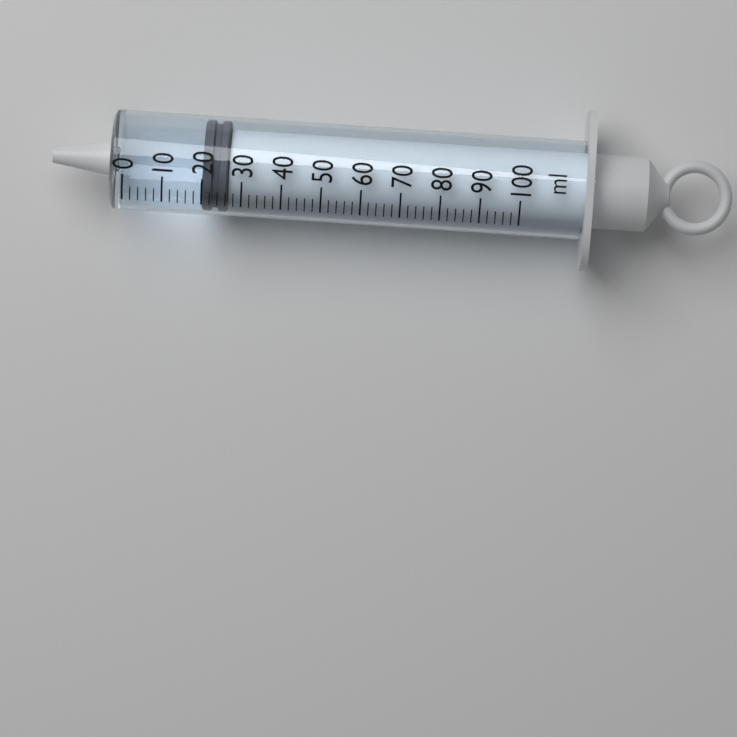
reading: 20 ml
